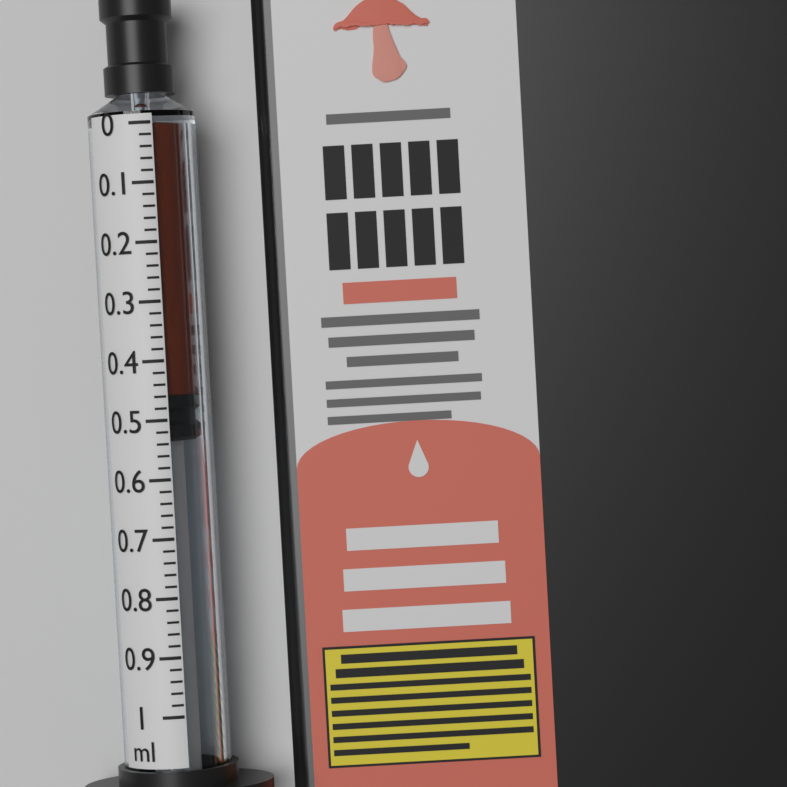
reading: 0.46 ml
